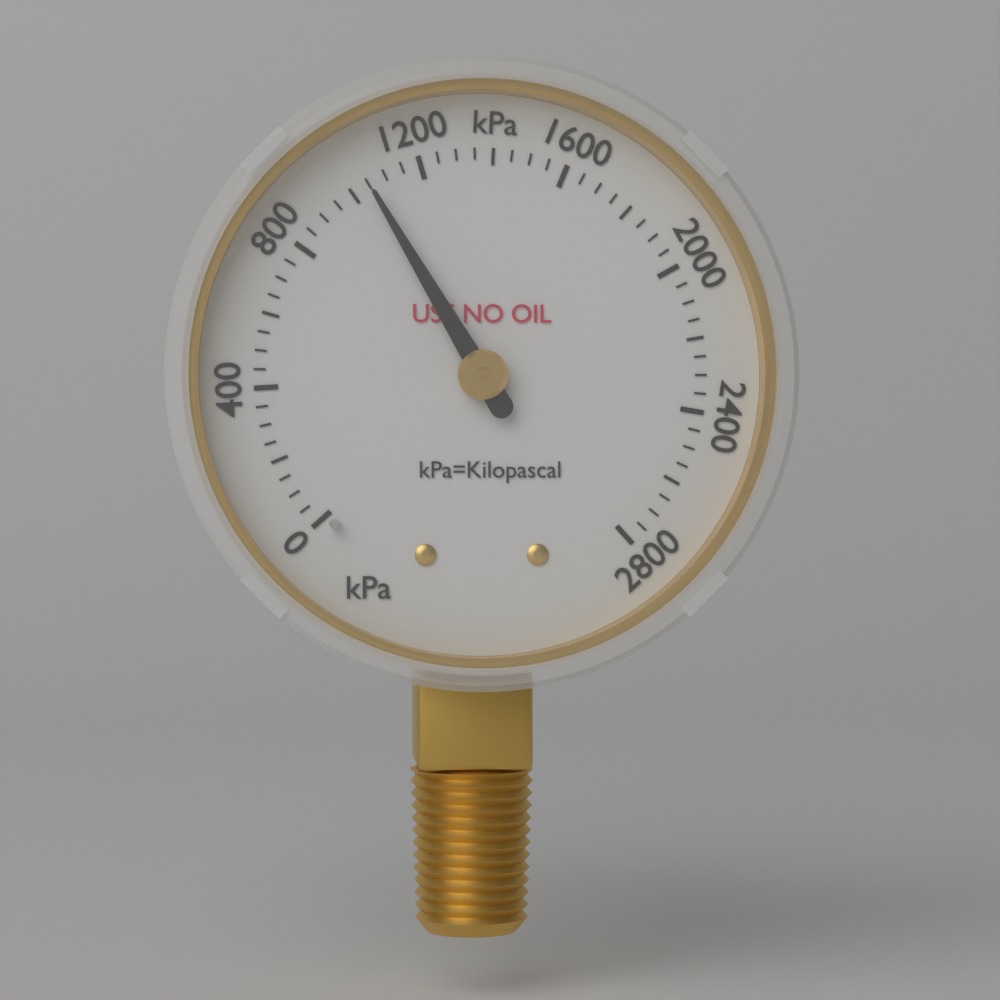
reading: 1050 kPa
